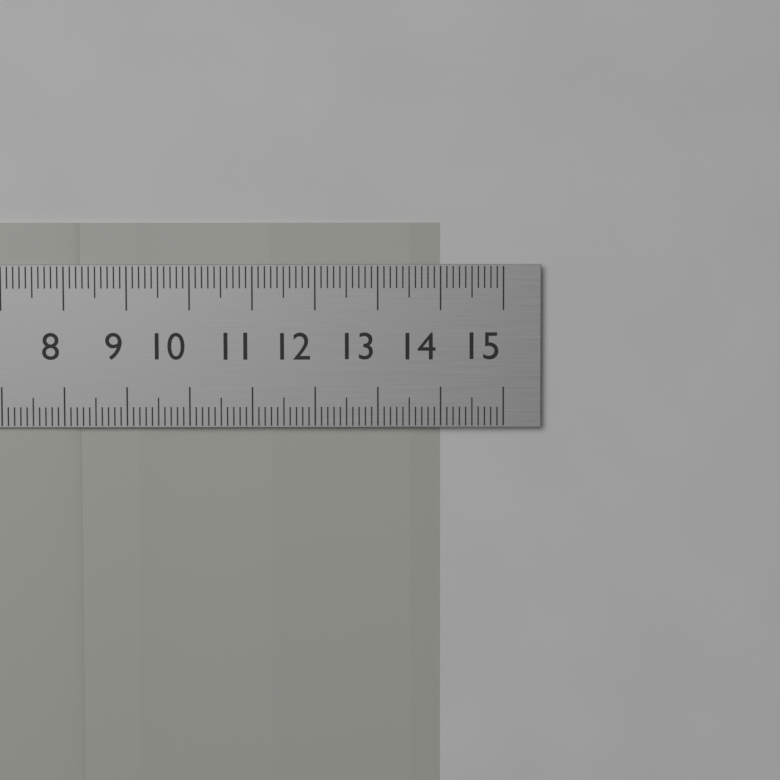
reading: 14.0 cm
